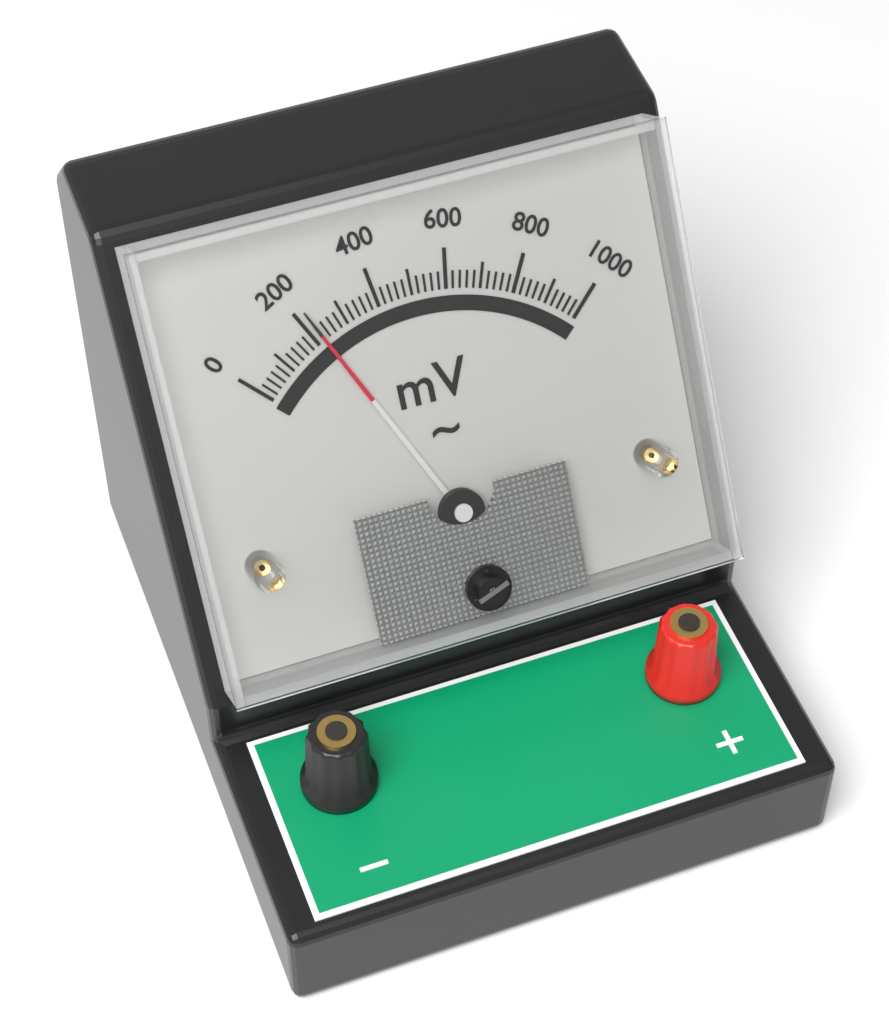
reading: 220 mV
